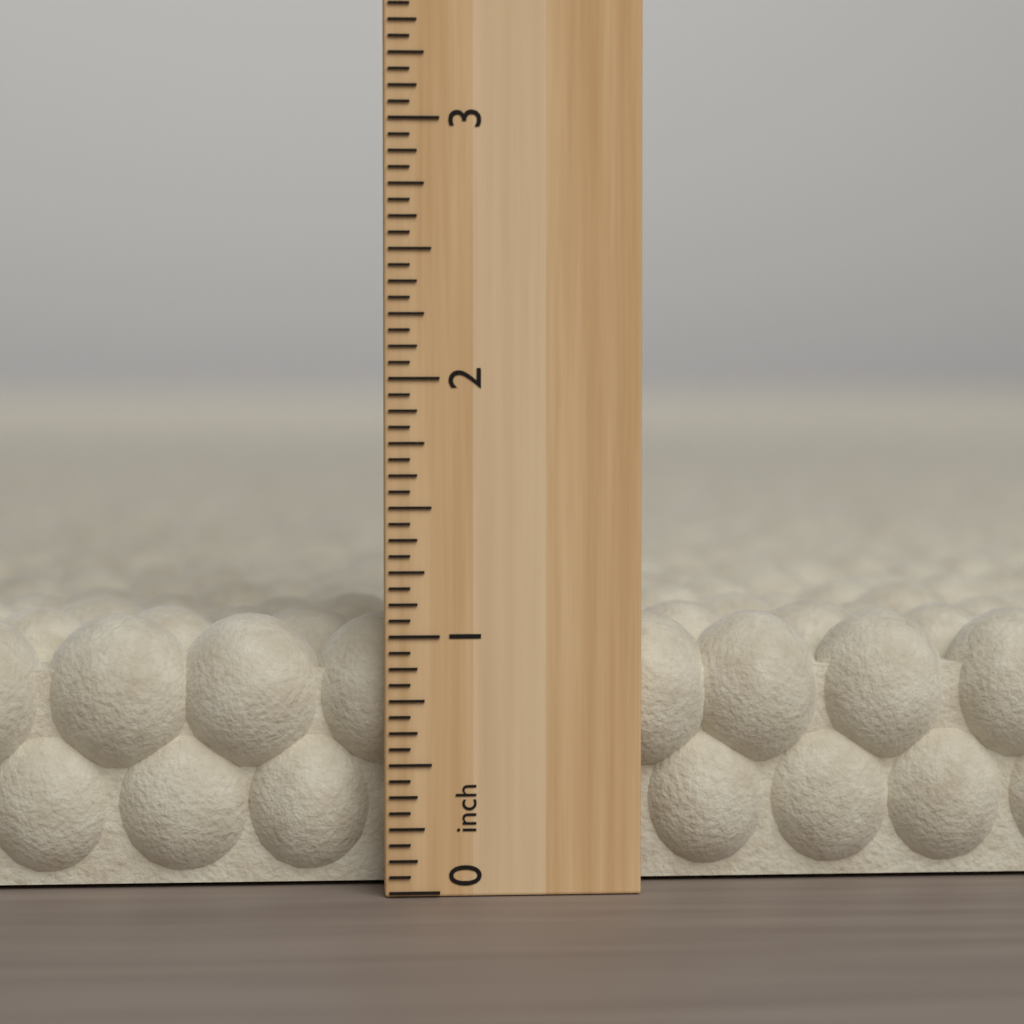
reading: 1.0625 inch
